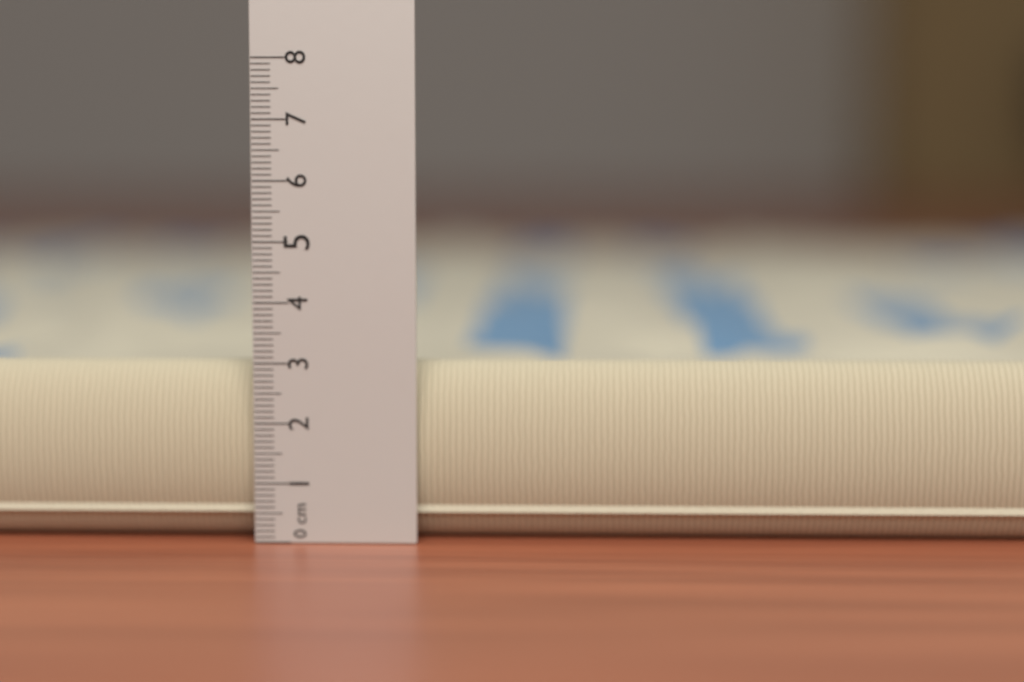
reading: 3.0 cm
